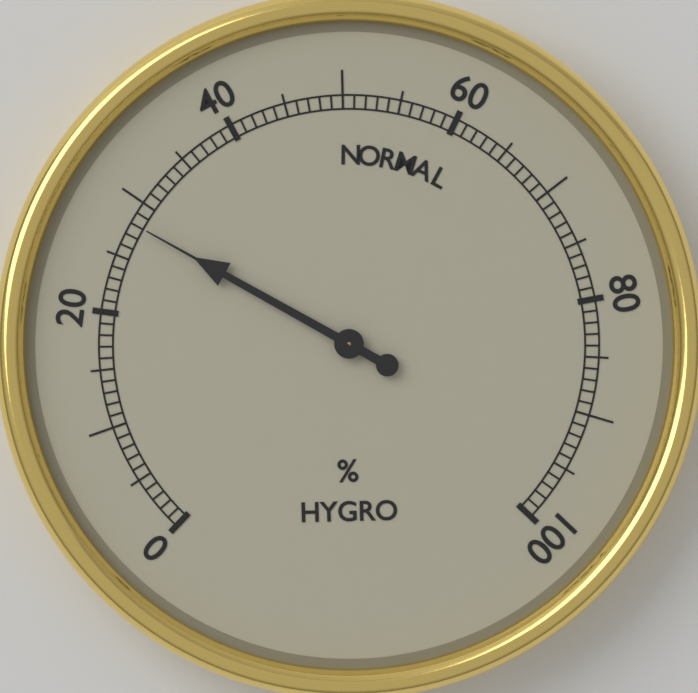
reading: 28 %
